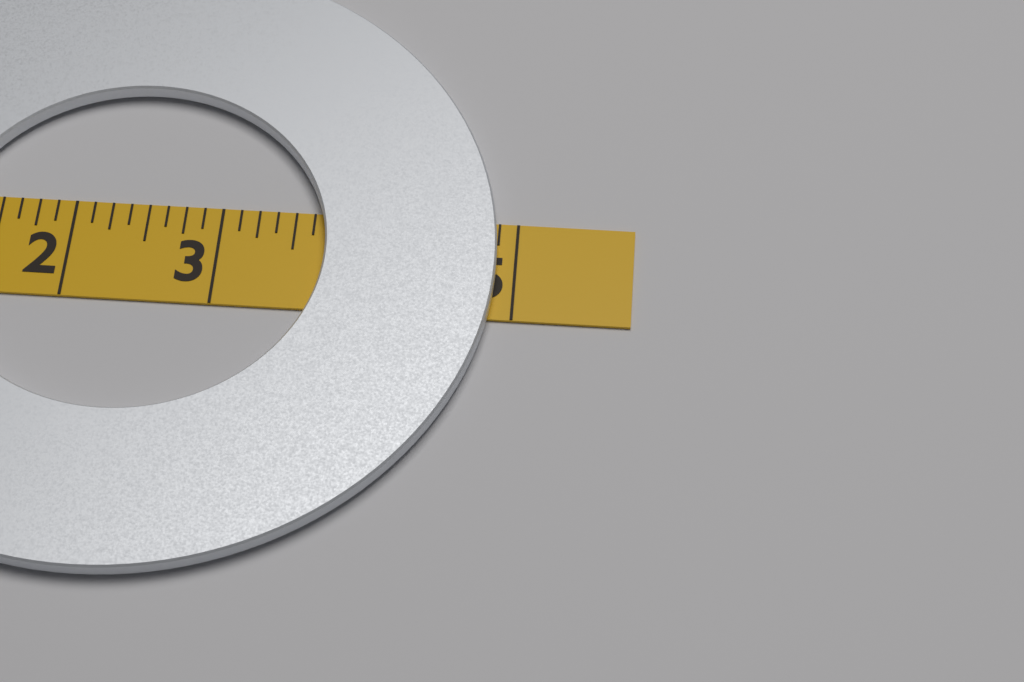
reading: 4.875 (no unit)
